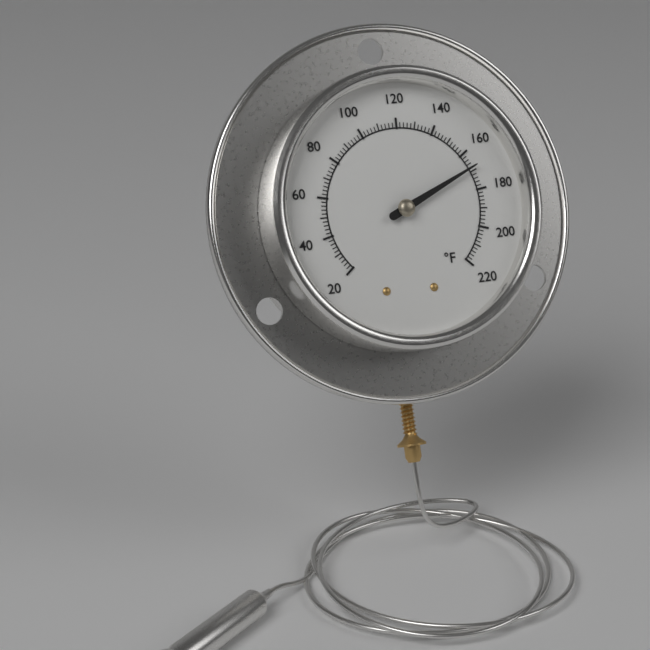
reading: 168 °F
